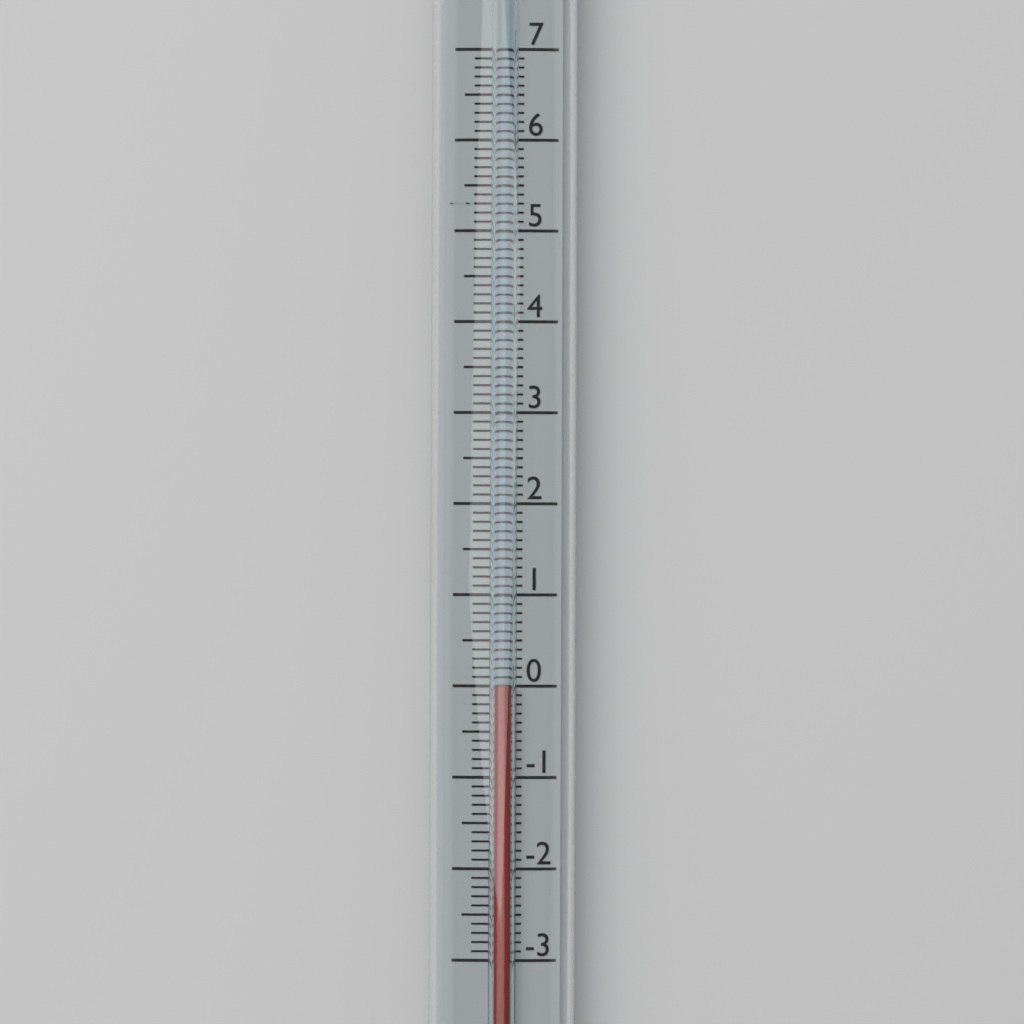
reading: 0.0 (no unit)
